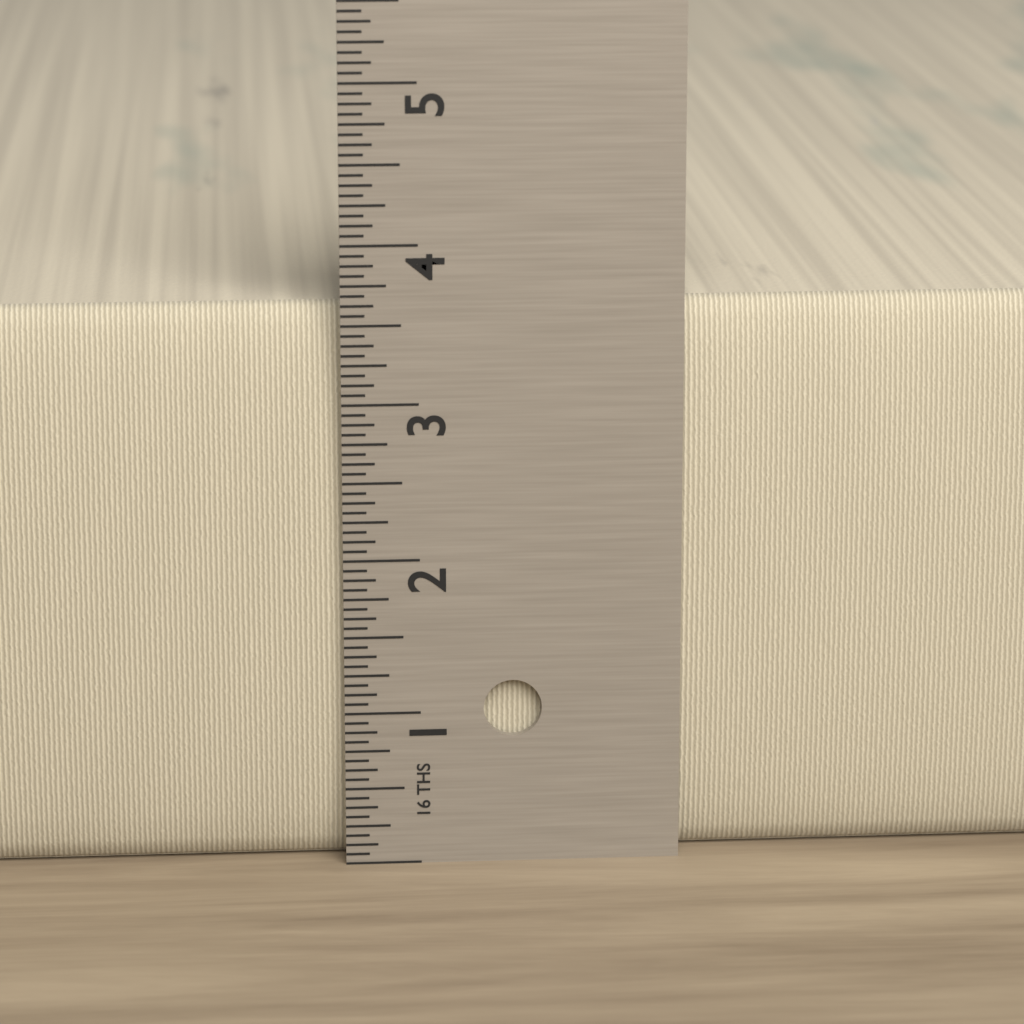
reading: 3.6250 in
